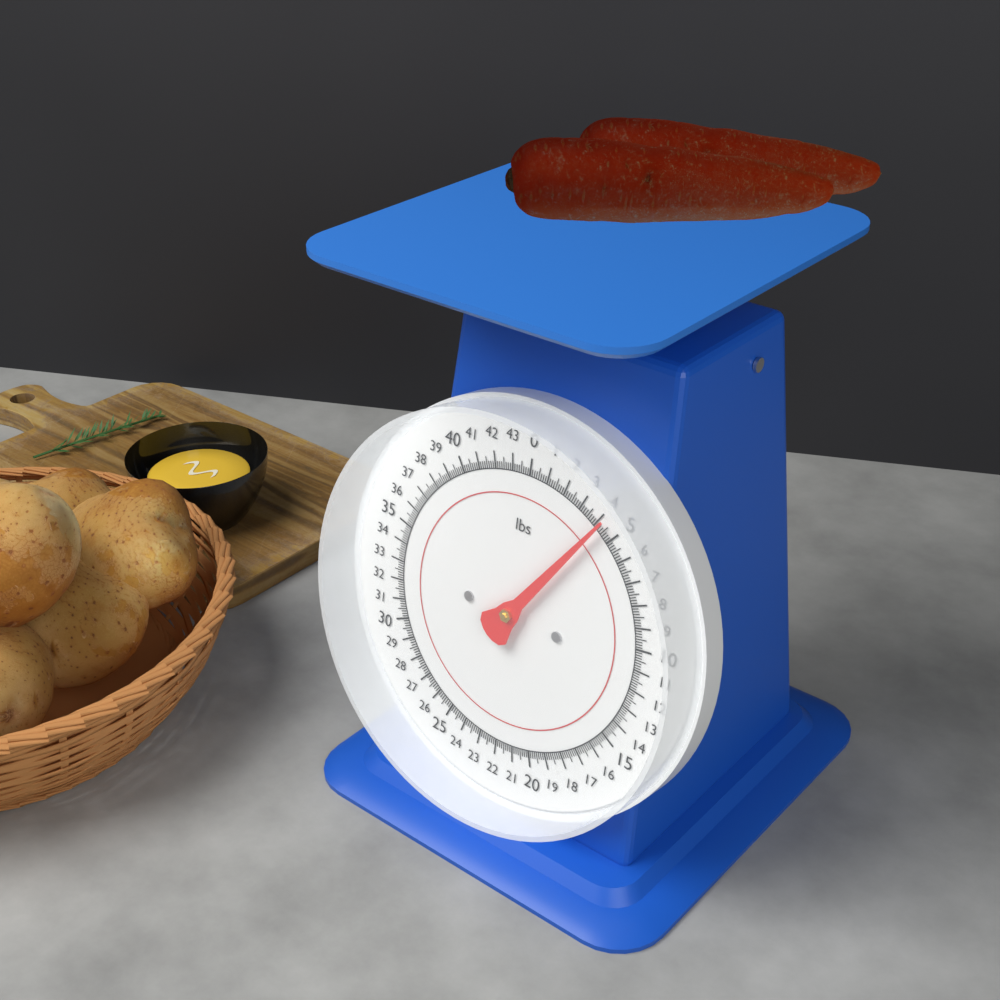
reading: 4.250 lbs
